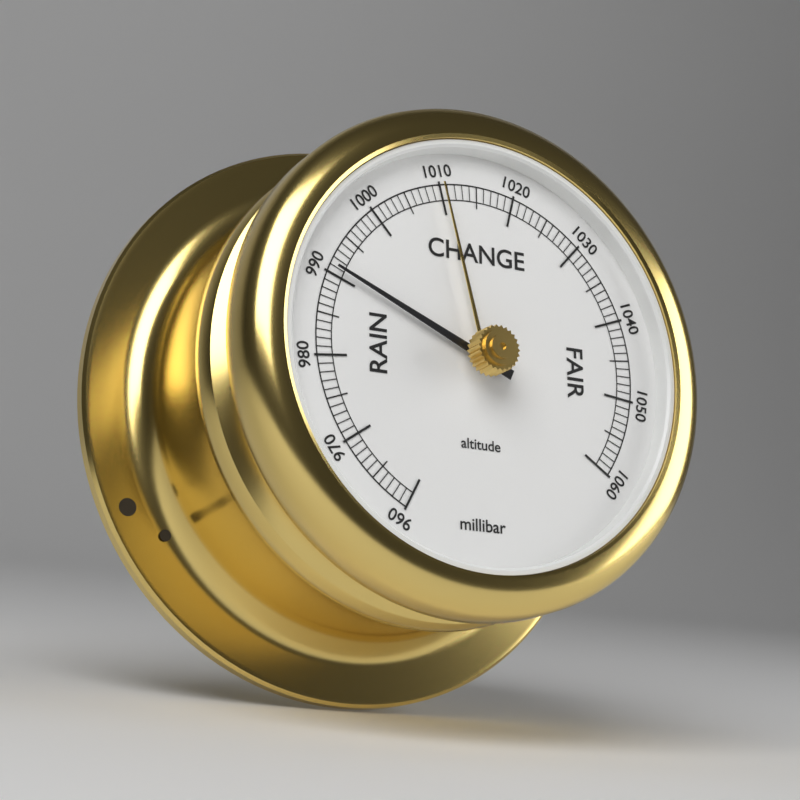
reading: 991 millibar
